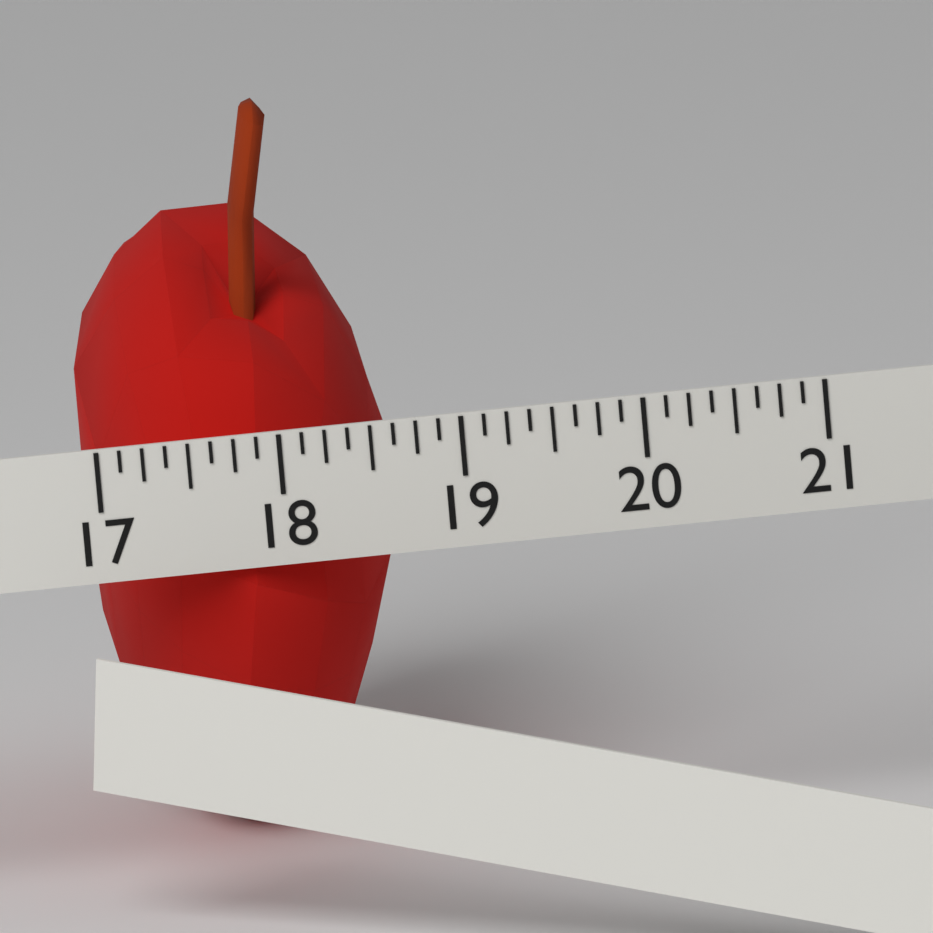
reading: 18.750 (no unit)
